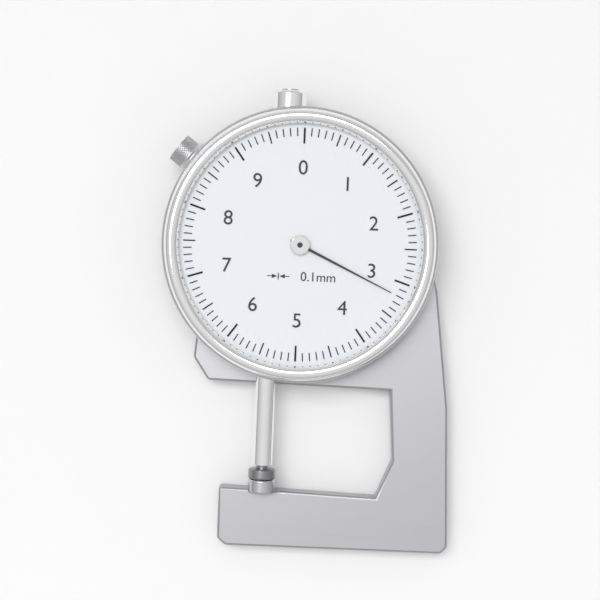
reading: 3.2 mm
